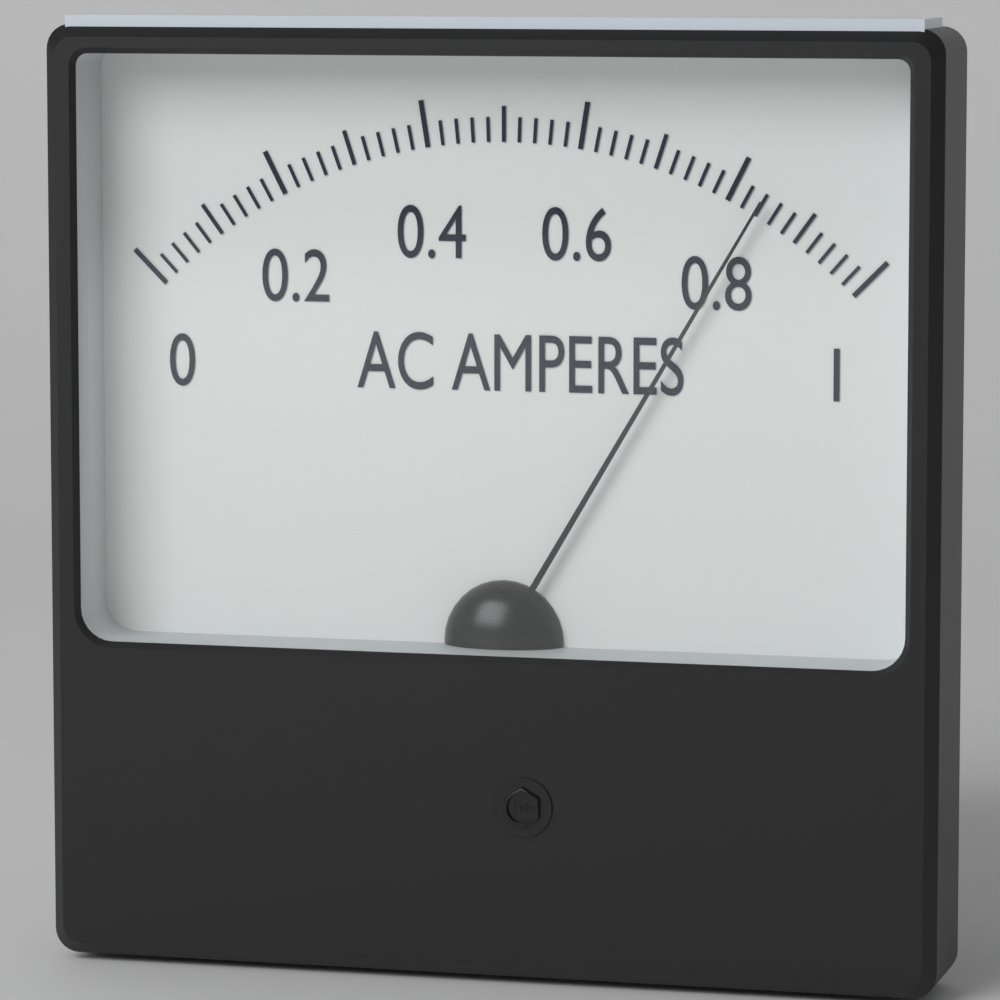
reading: 0.84 A
